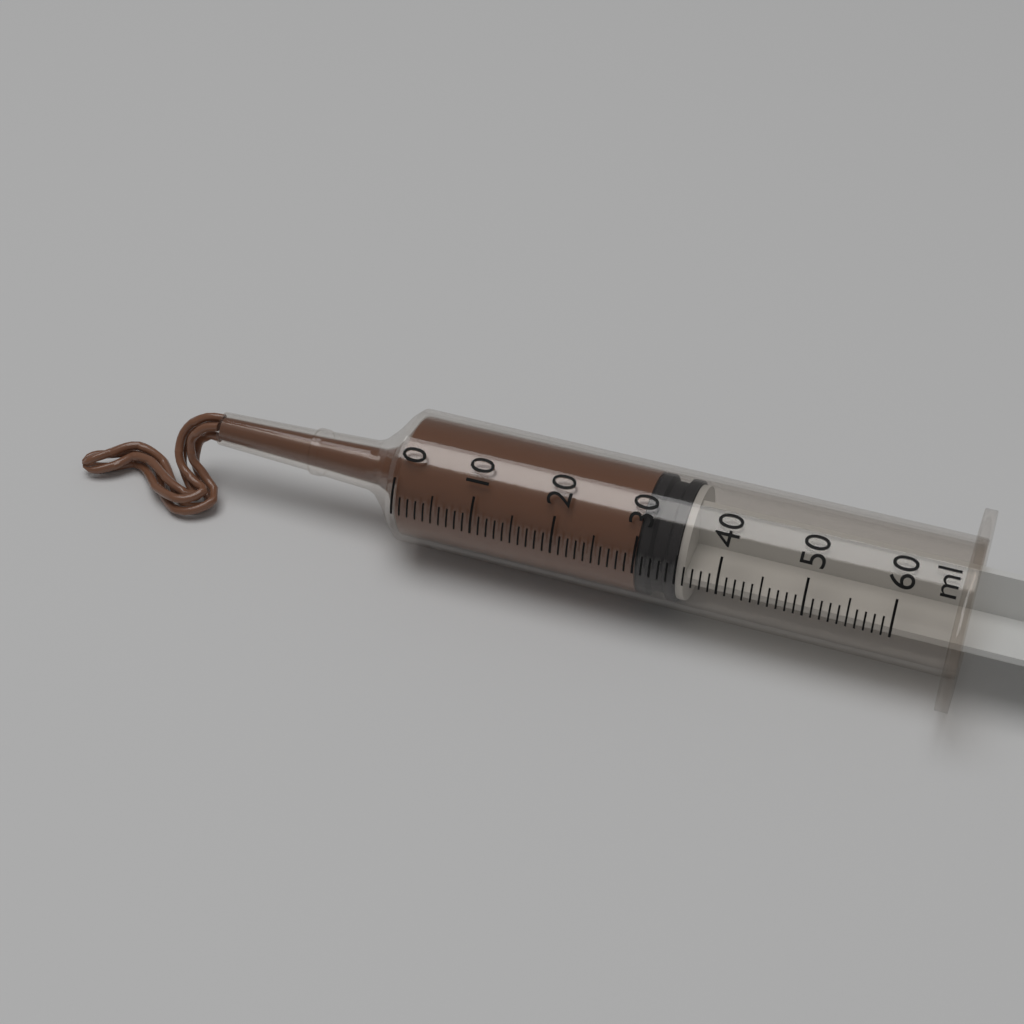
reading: 30 ml
